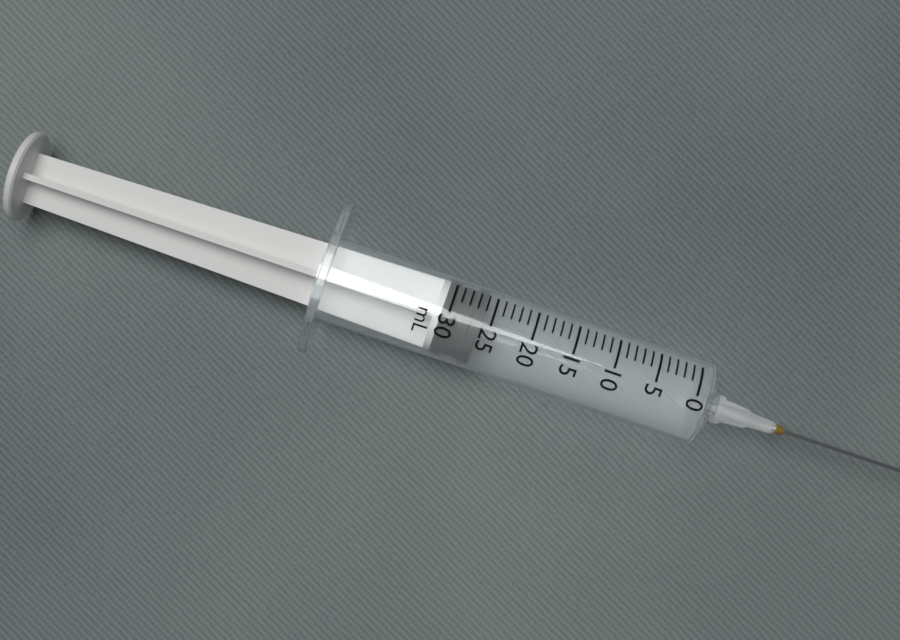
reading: 26 mL
